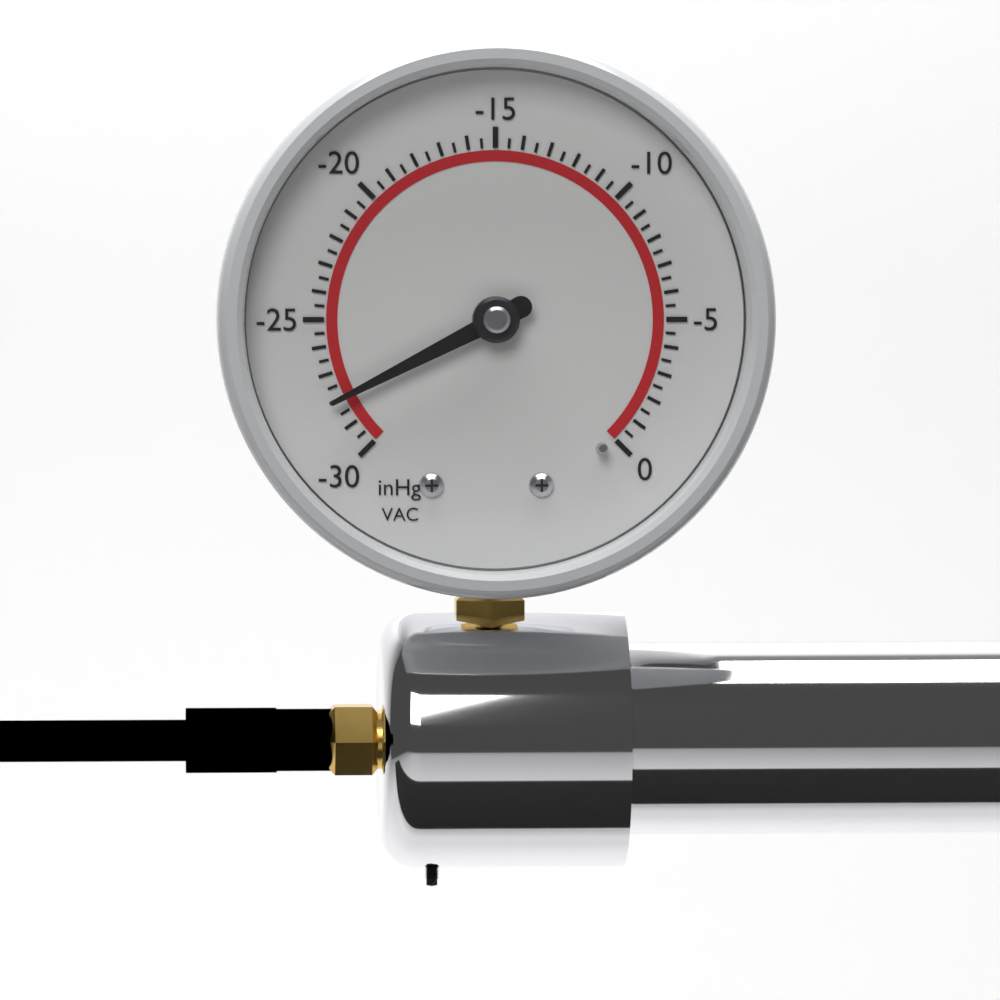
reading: -28.0 inHg
